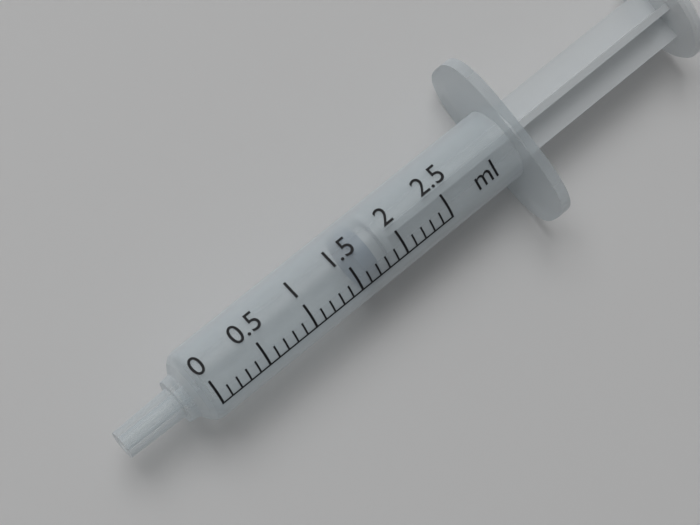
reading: 1.6 ml
